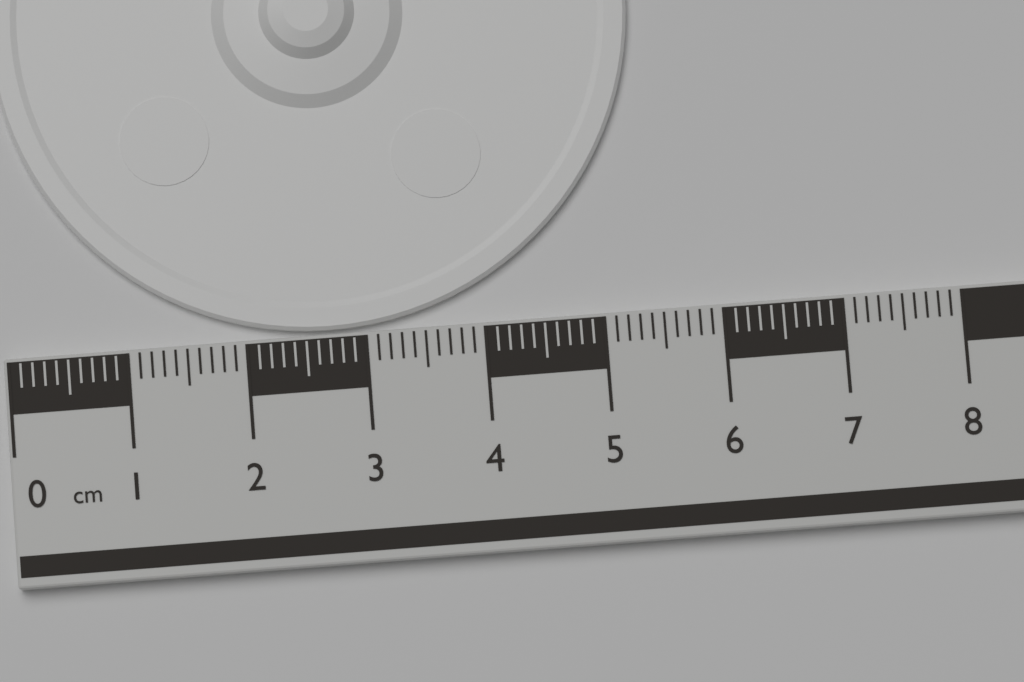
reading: 5.4 cm
